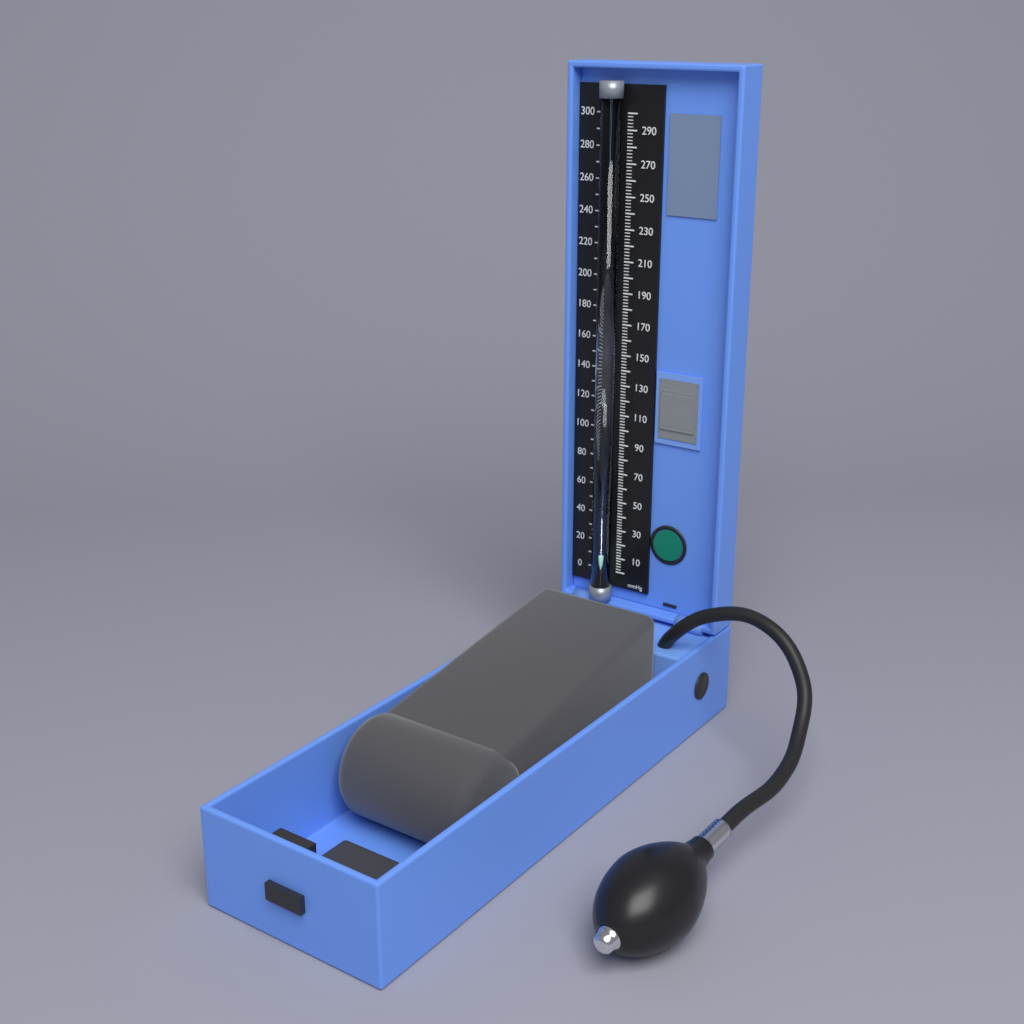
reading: 16 mmHg
